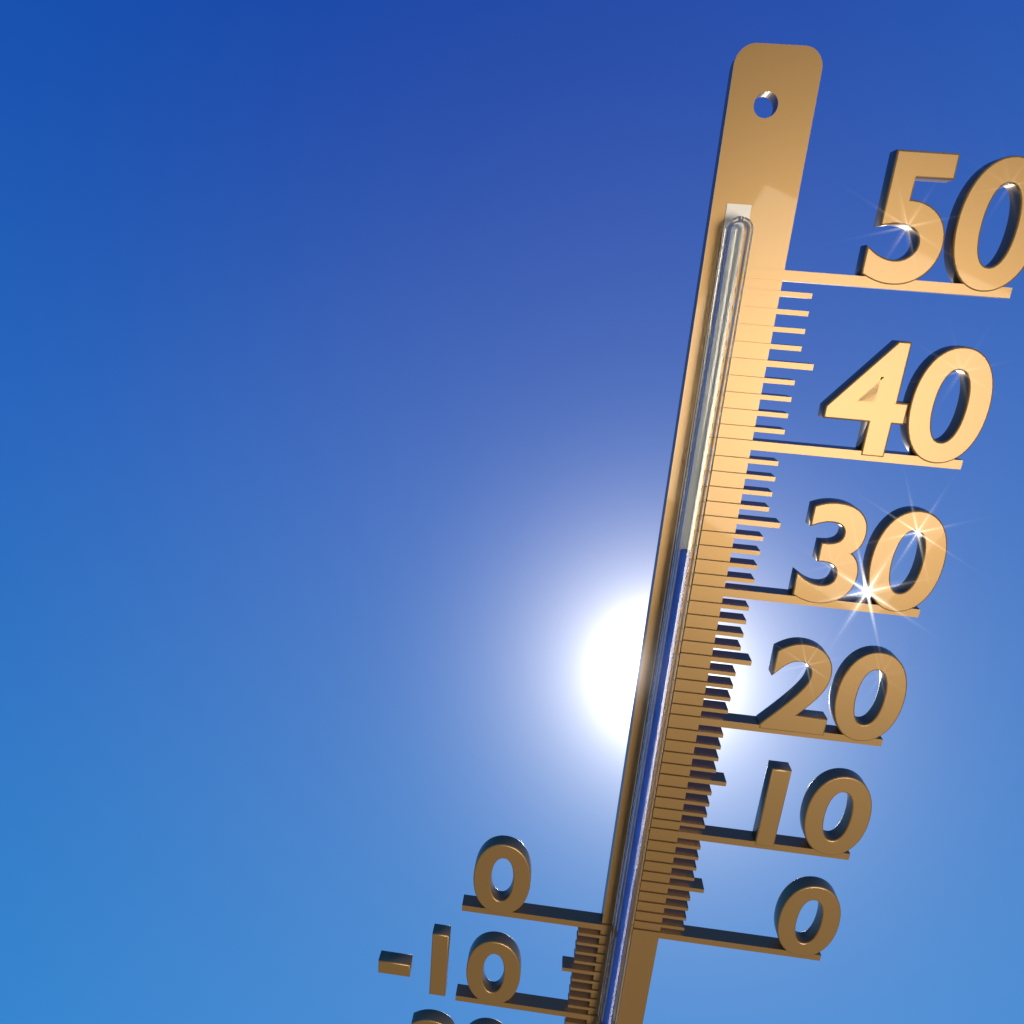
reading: 33 °C
